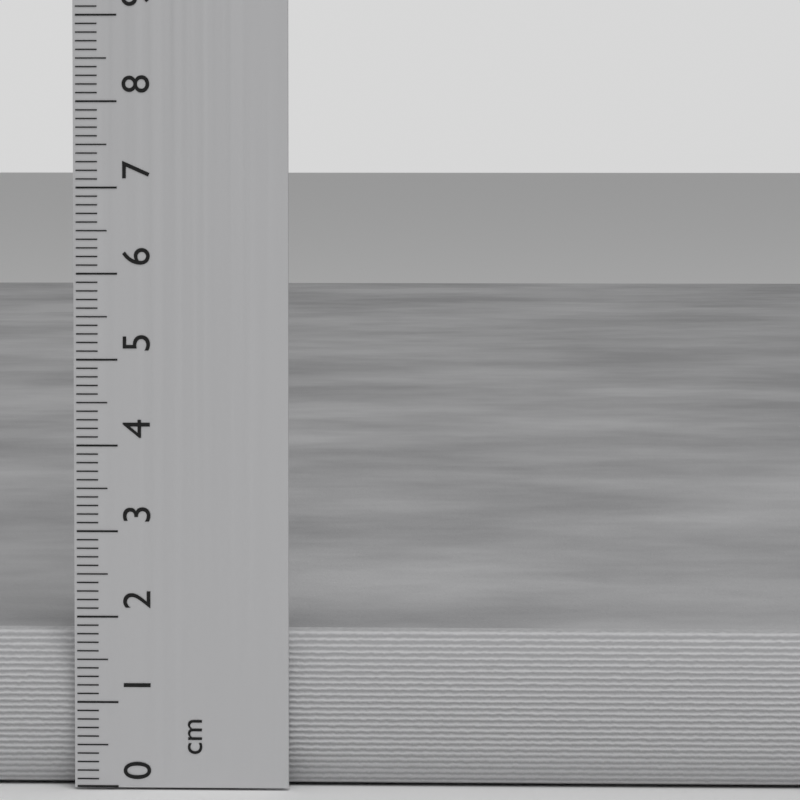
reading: 1.8 cm
